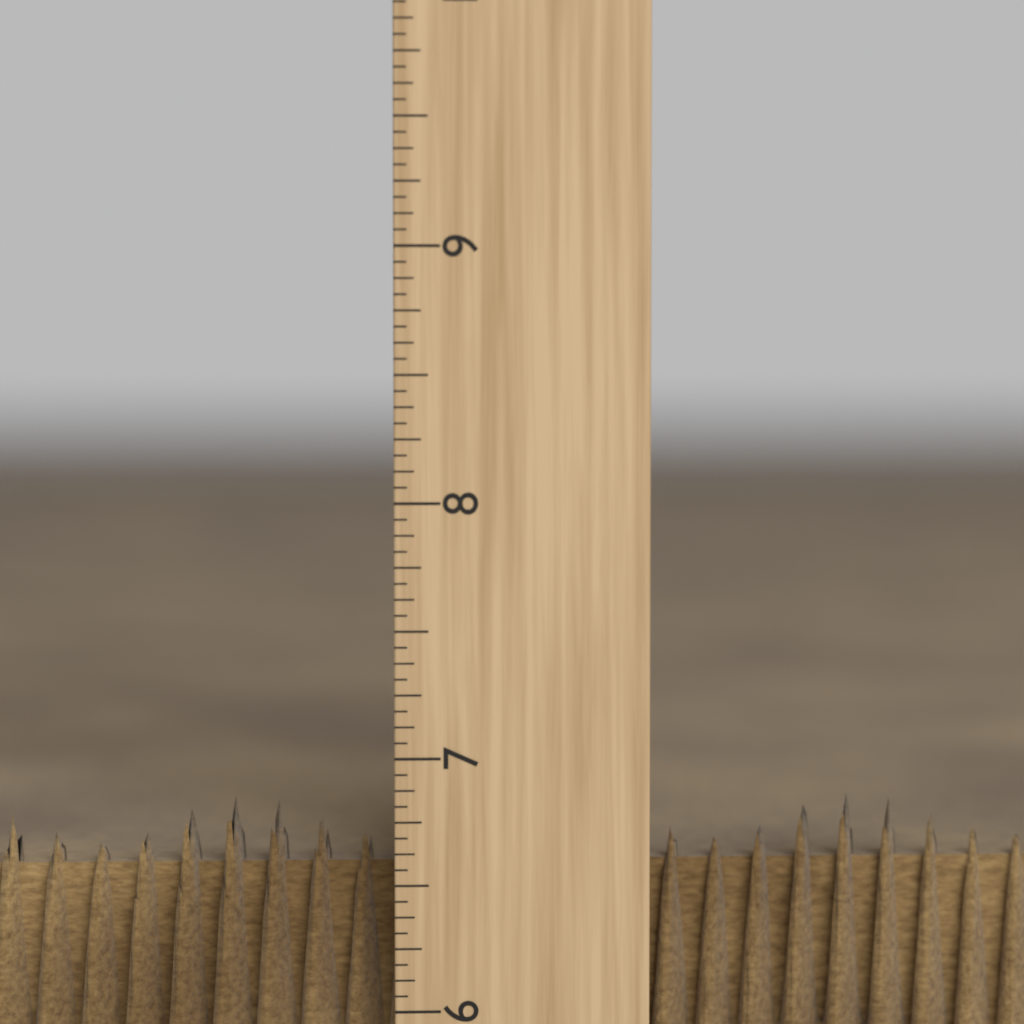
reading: 6.8125 inch
